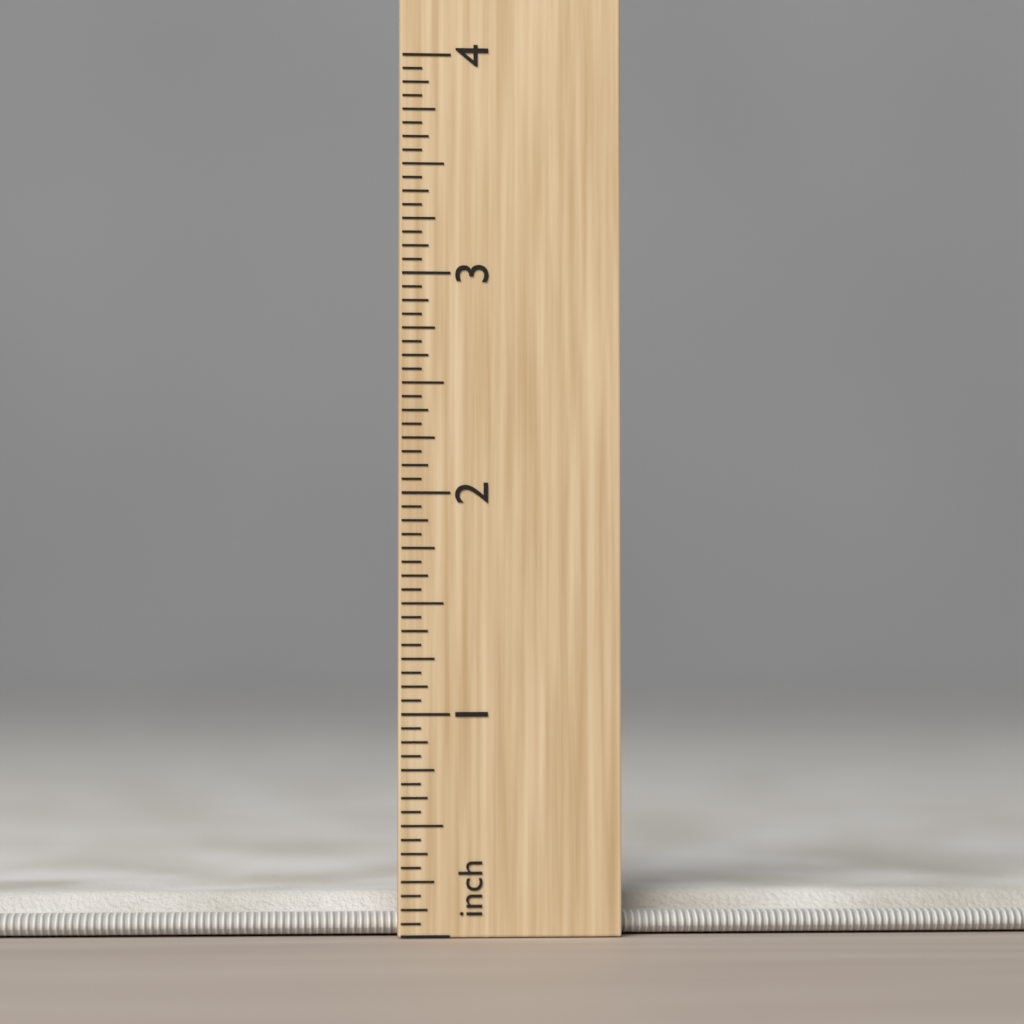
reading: 0.1875 in
